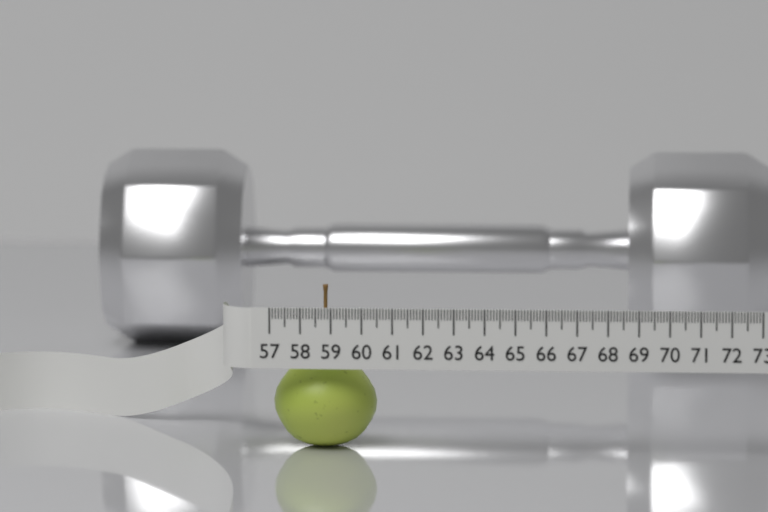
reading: 60.4 (no unit)
